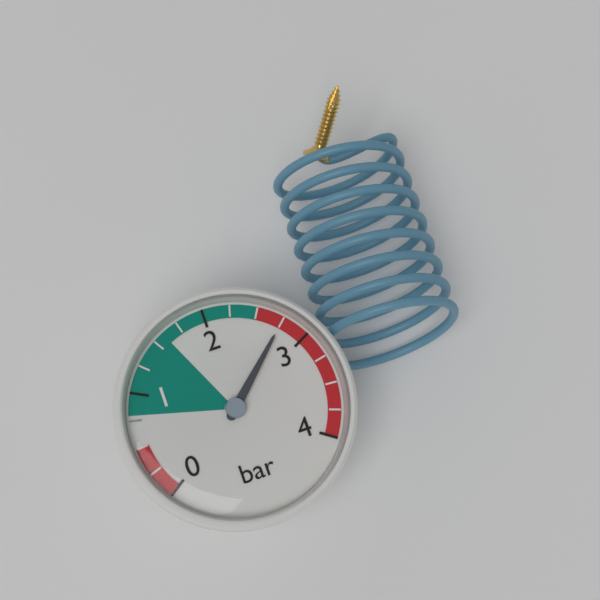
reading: 2.75 bar
